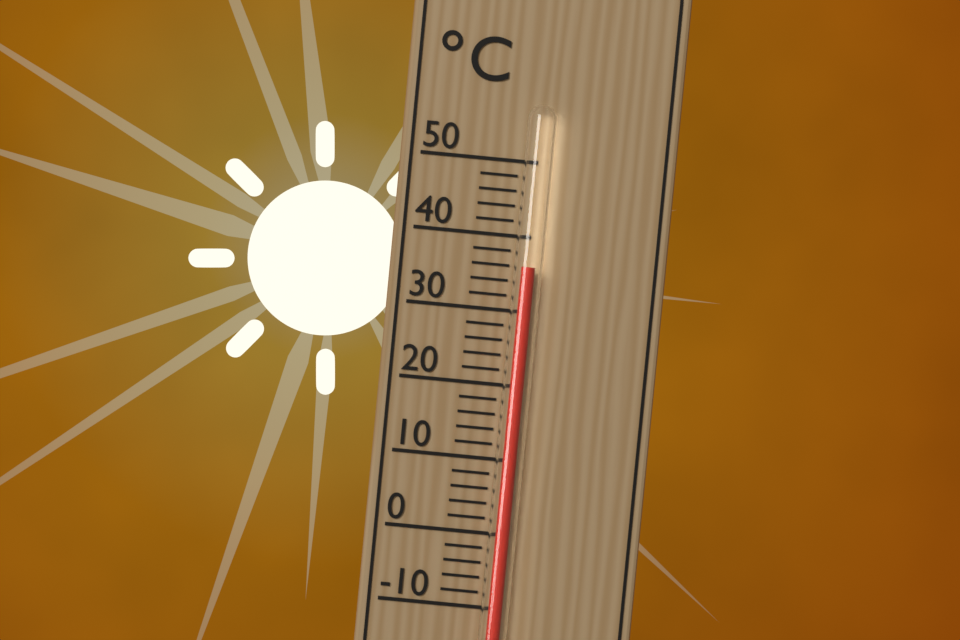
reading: 36 °C
